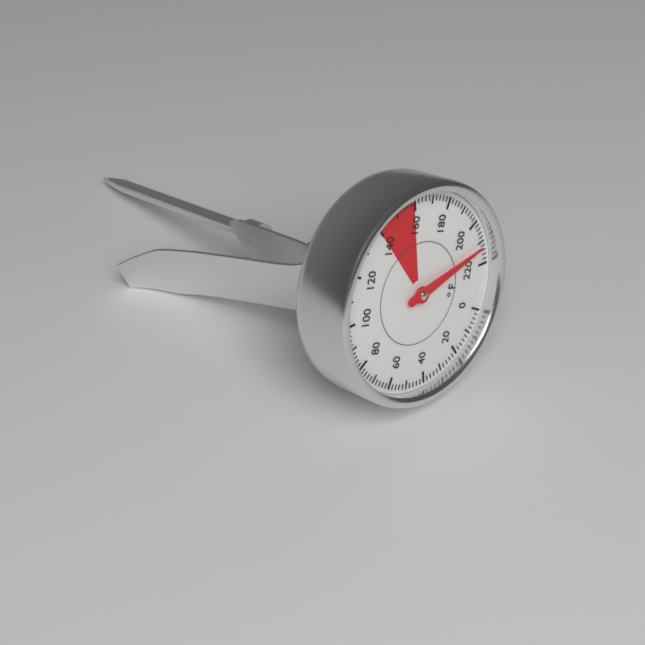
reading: 212 °F
